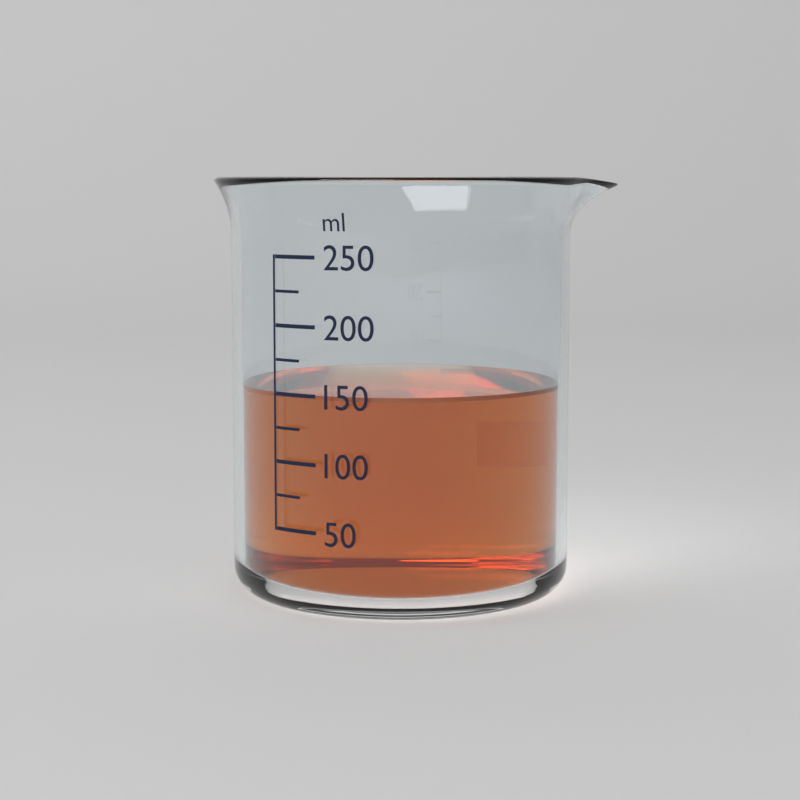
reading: 150 ml
